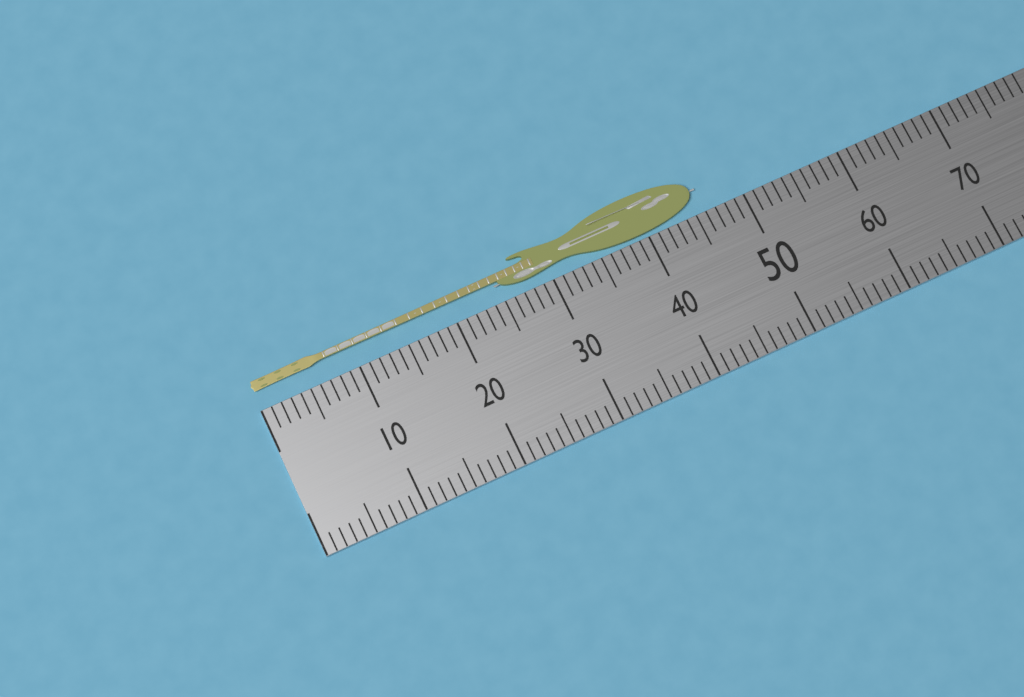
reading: 46 (no unit)
